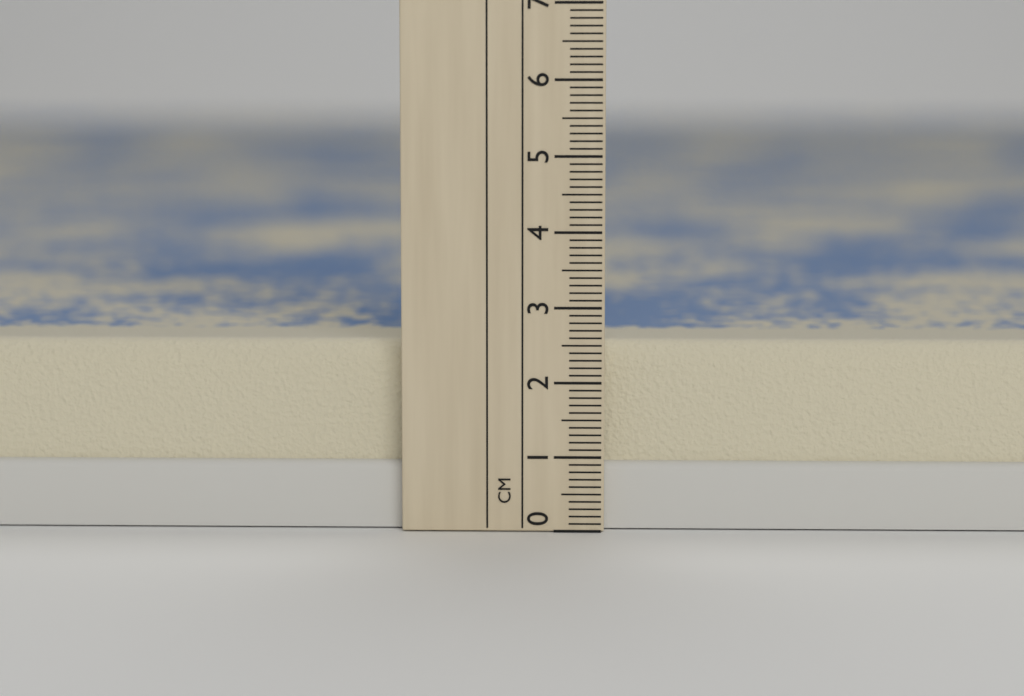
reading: 2.5 cm
